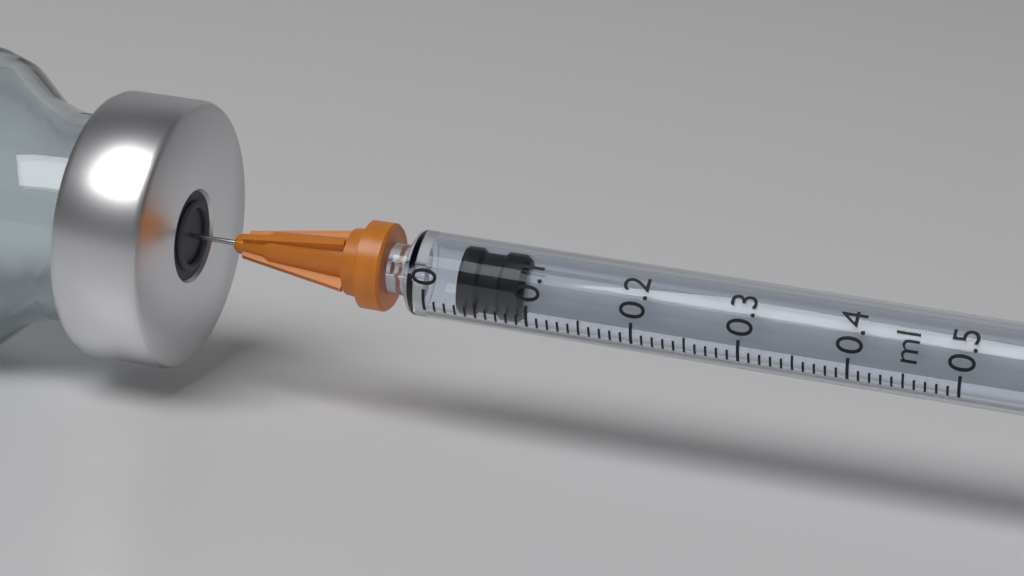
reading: 0.03 ml
